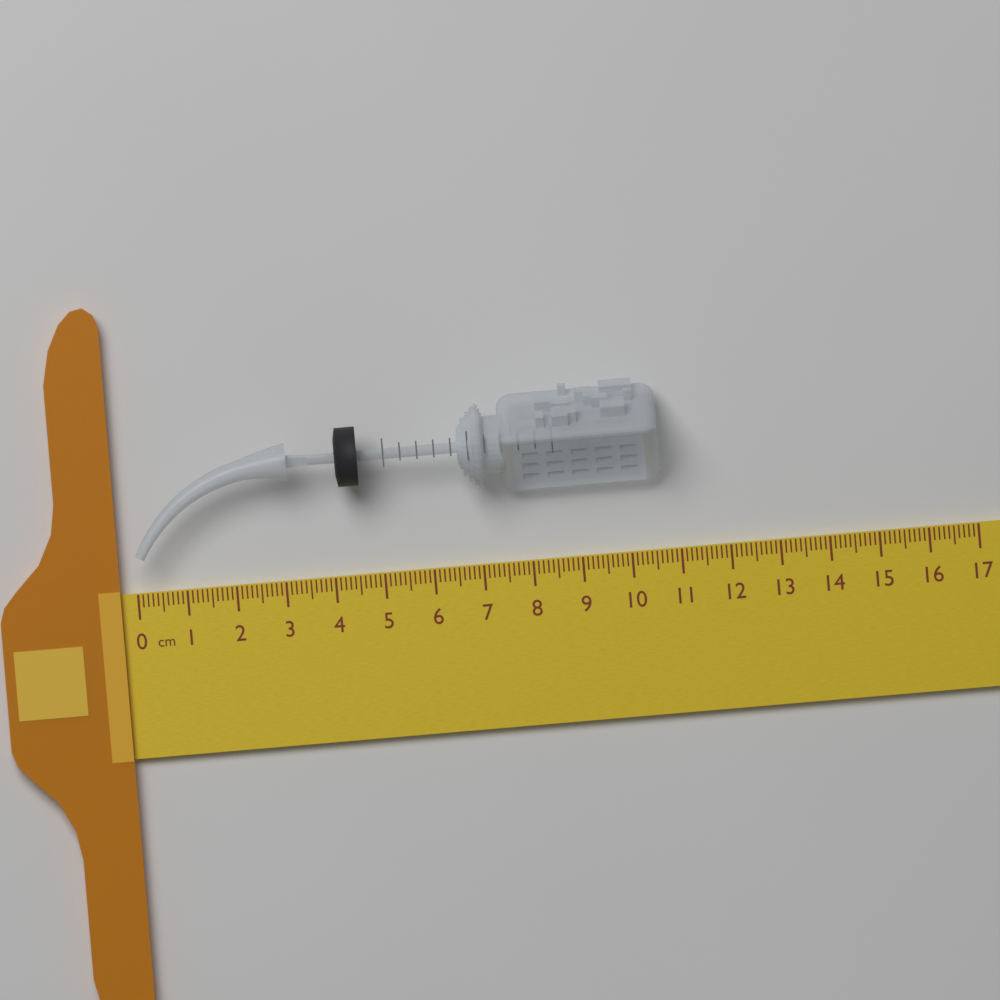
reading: 10.7 cm
